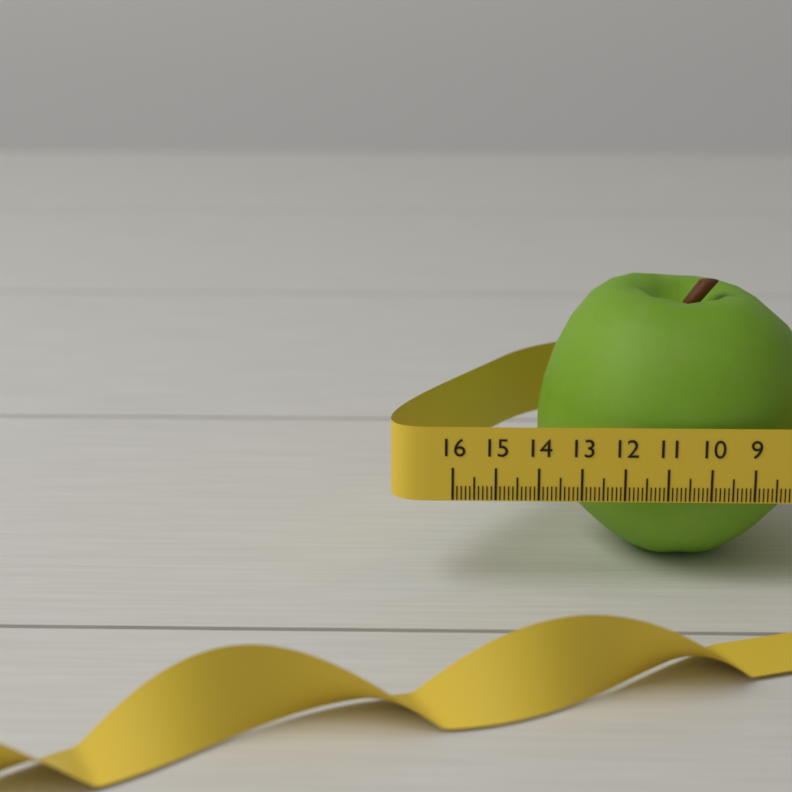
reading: 13.9 (no unit)
